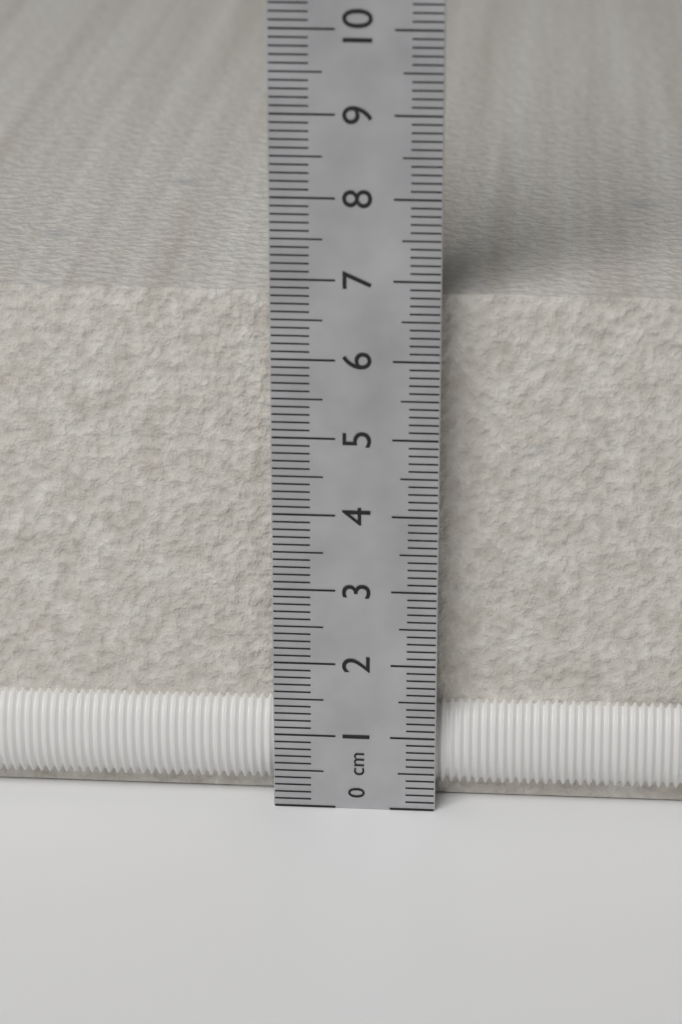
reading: 6.7 cm
